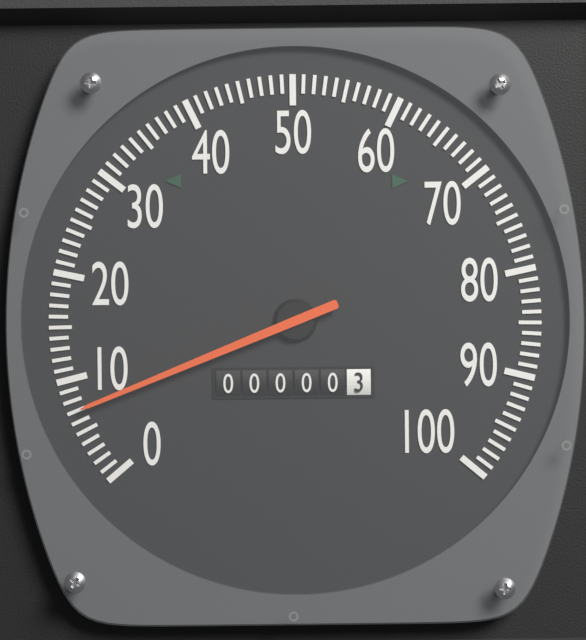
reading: 7 (no unit)
